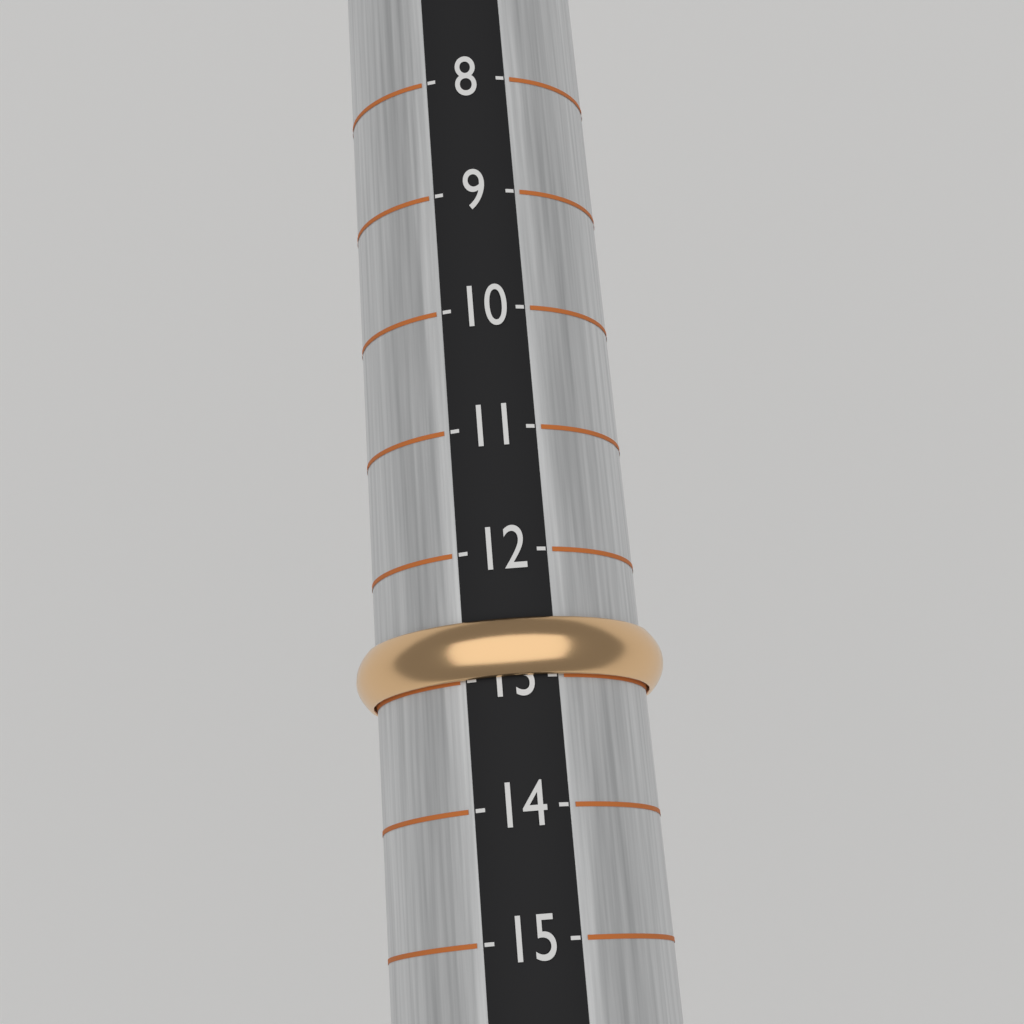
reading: 13 (no unit)
